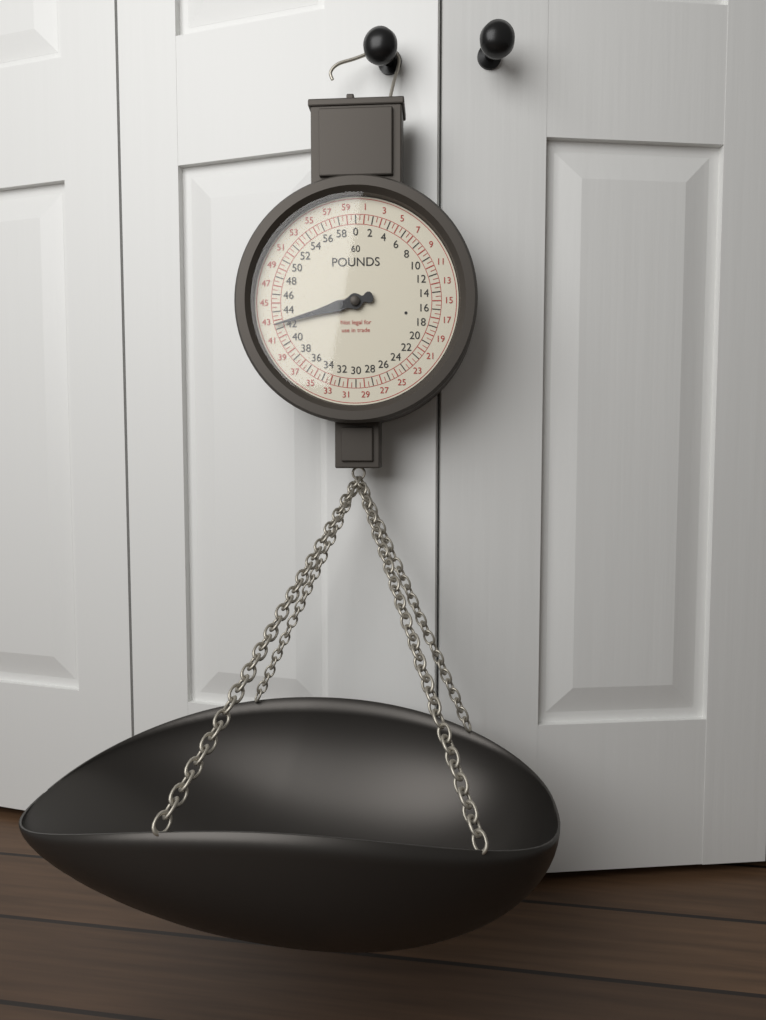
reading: 42.5 lb
